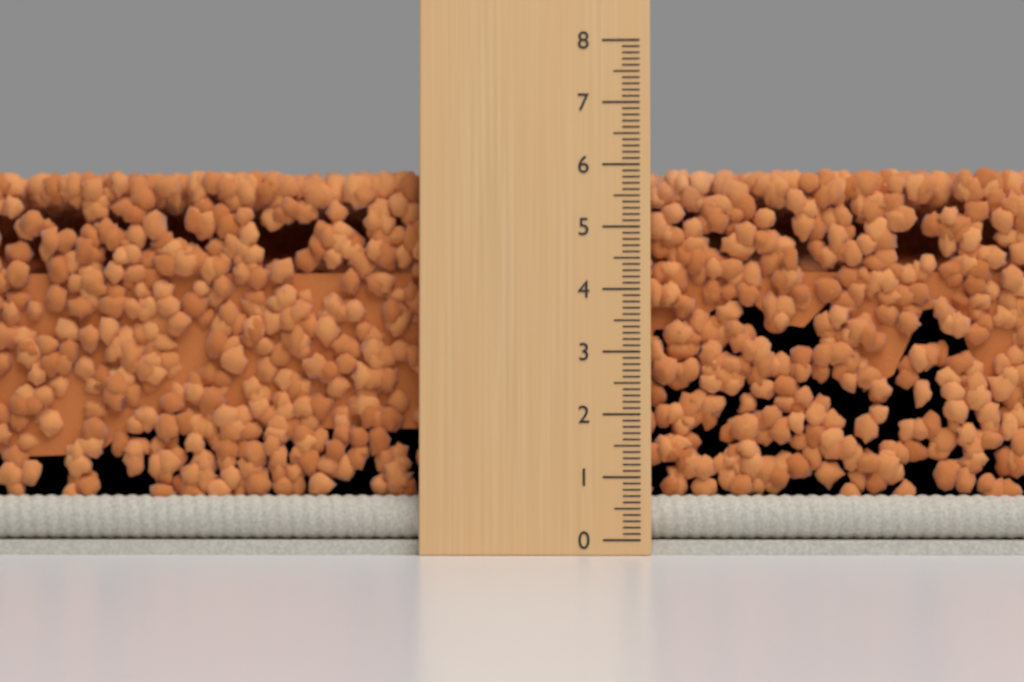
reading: 6.0 (no unit)
